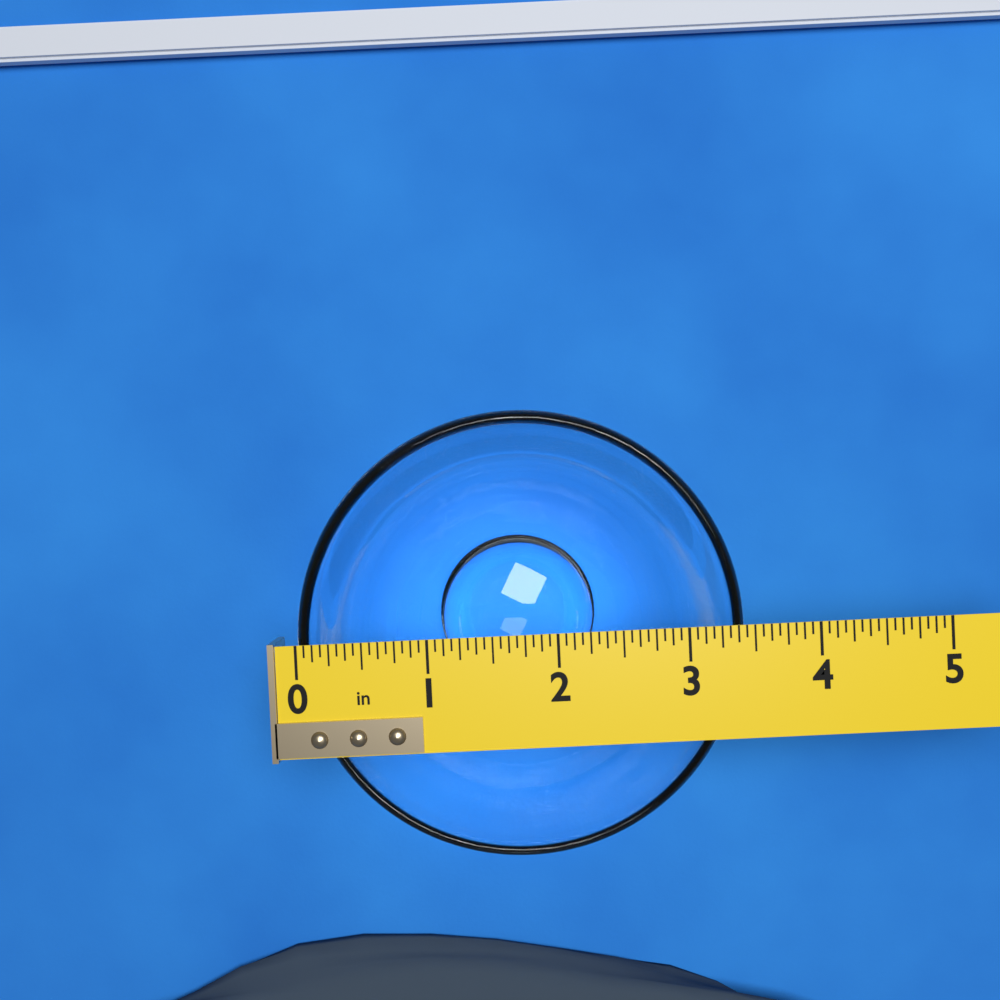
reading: 3.4375 in
